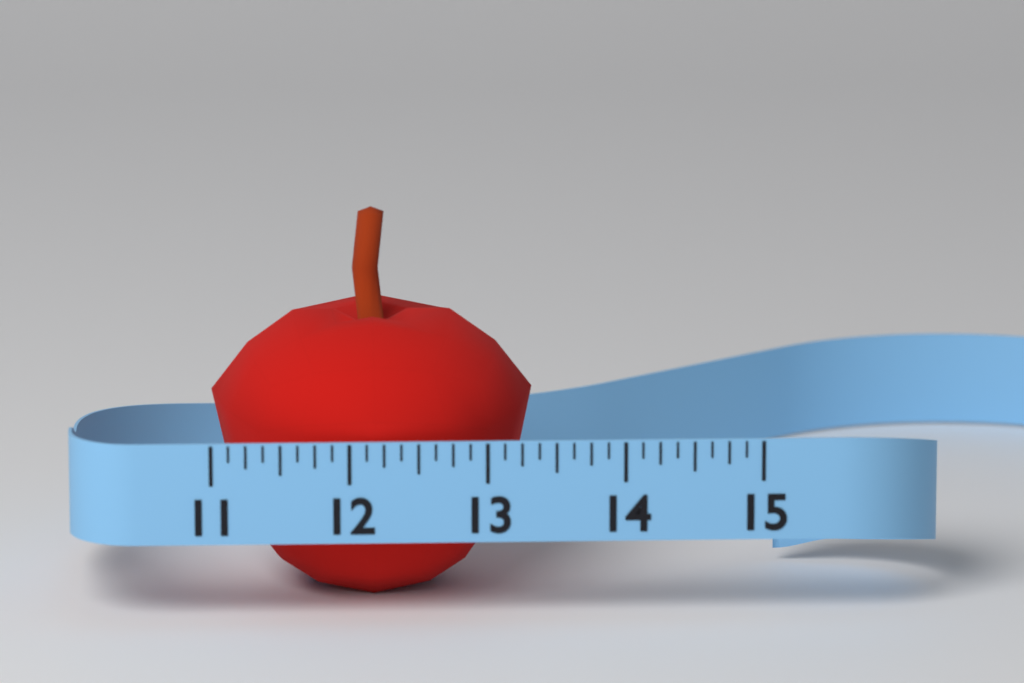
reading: 13.375 (no unit)
